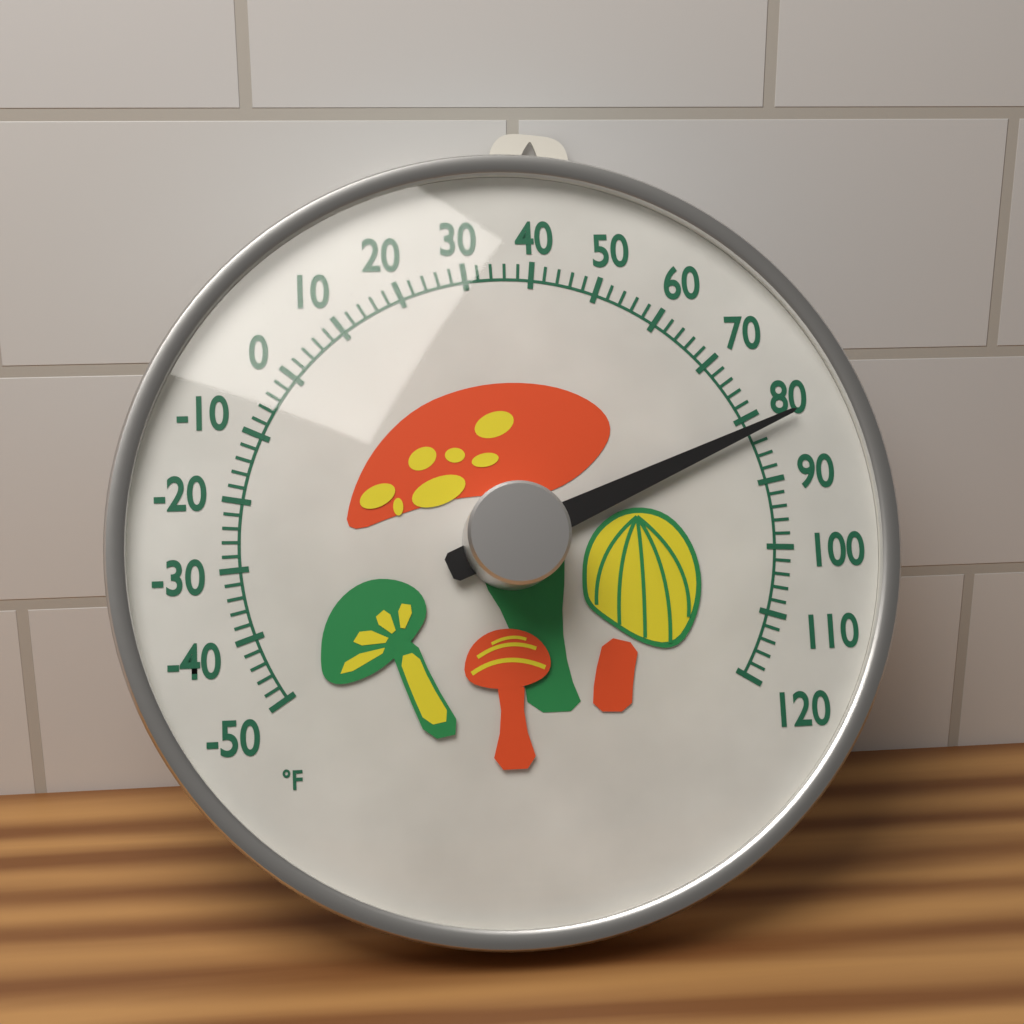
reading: 82 °F
